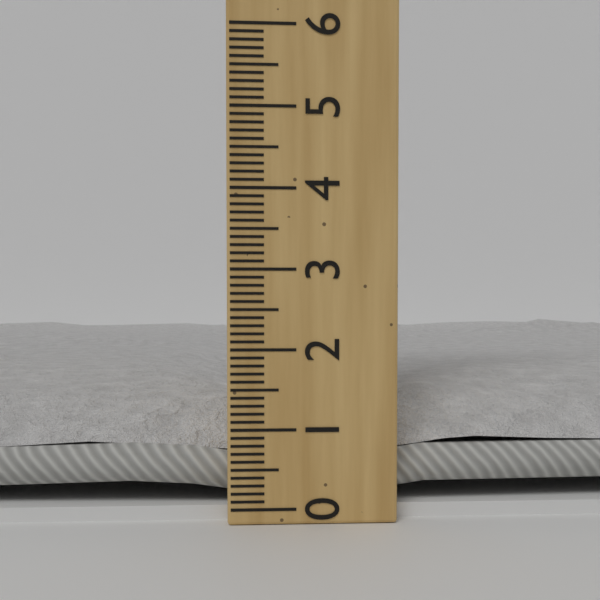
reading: 2.2 (no unit)
